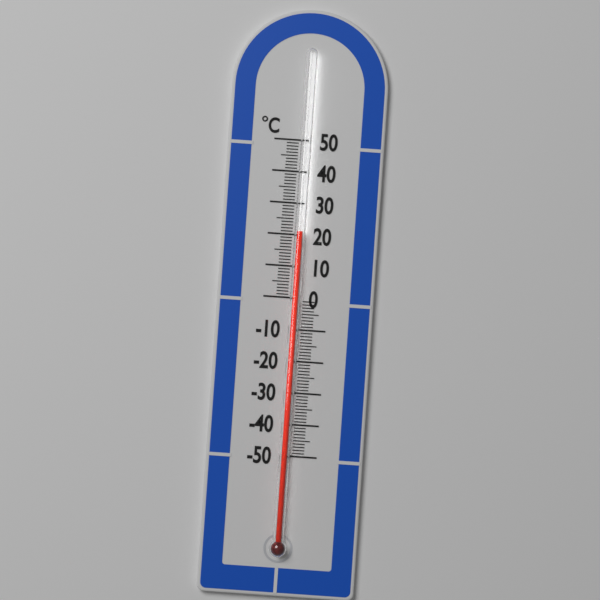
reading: 21 °C
